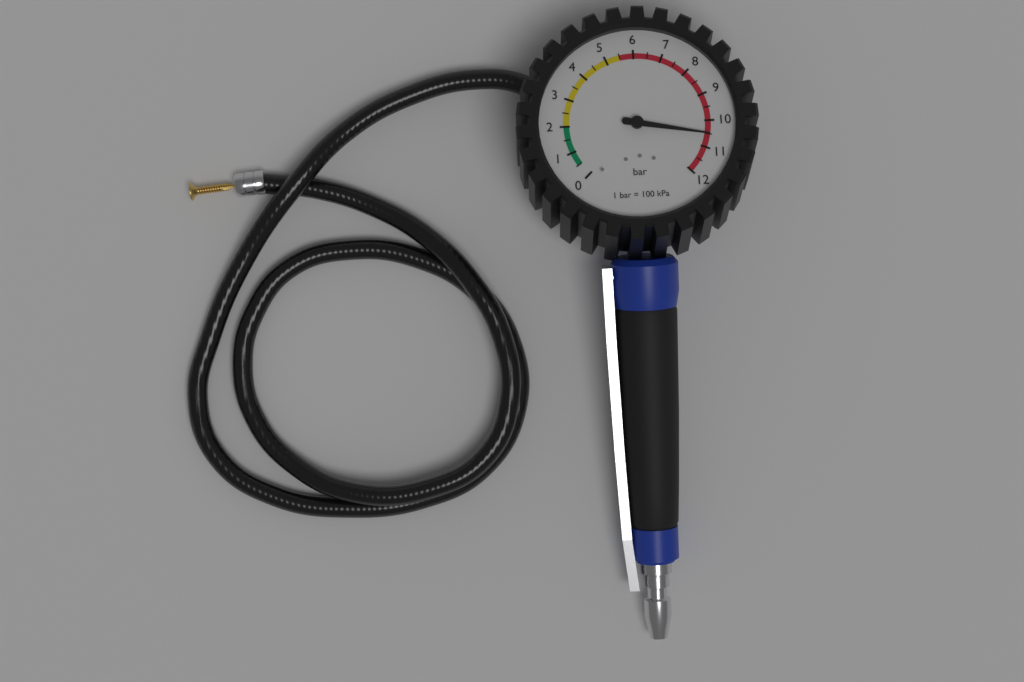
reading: 10.5 bar
